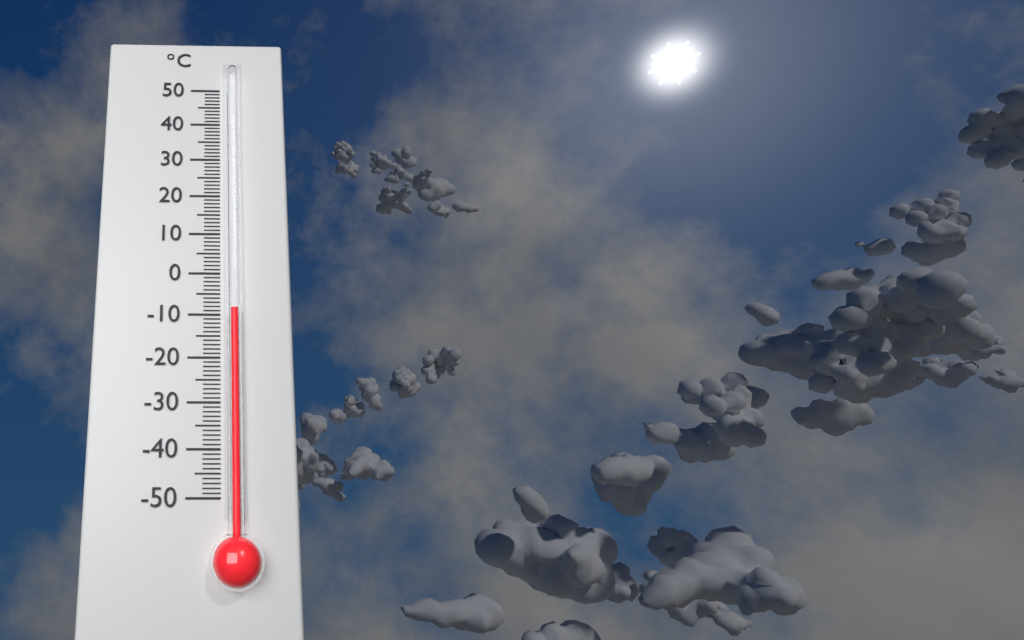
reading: -9 °C
